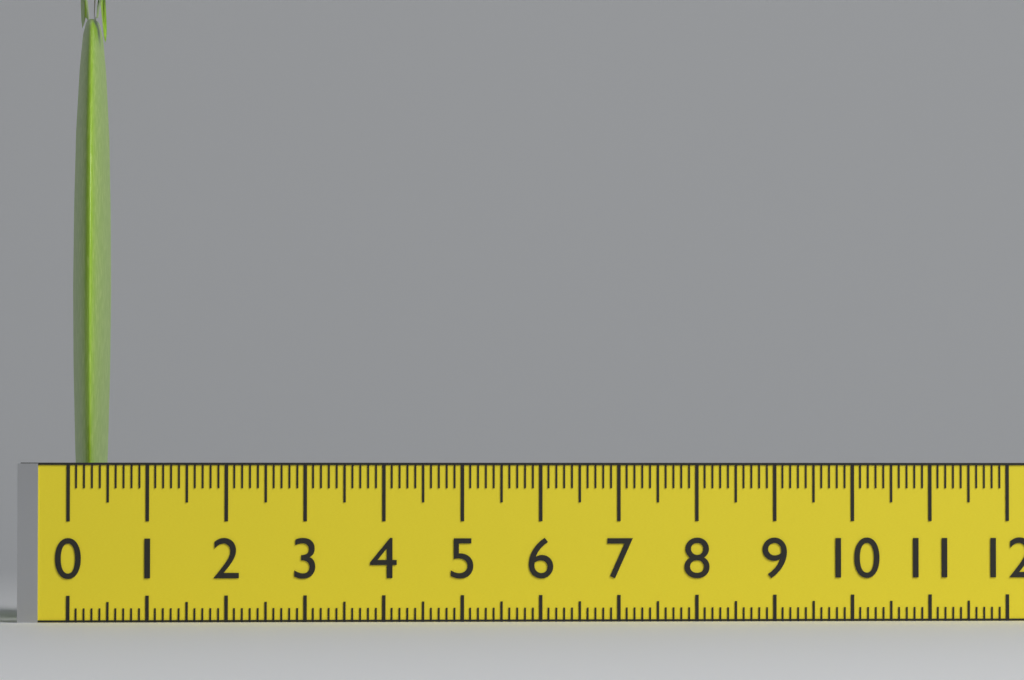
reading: 0.5 (no unit)
